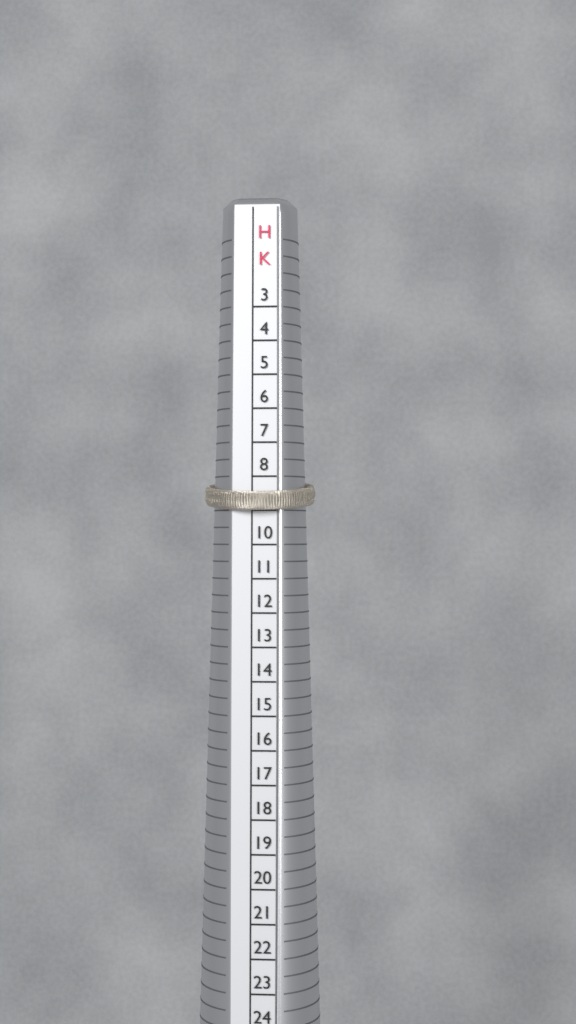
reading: 9 HK
